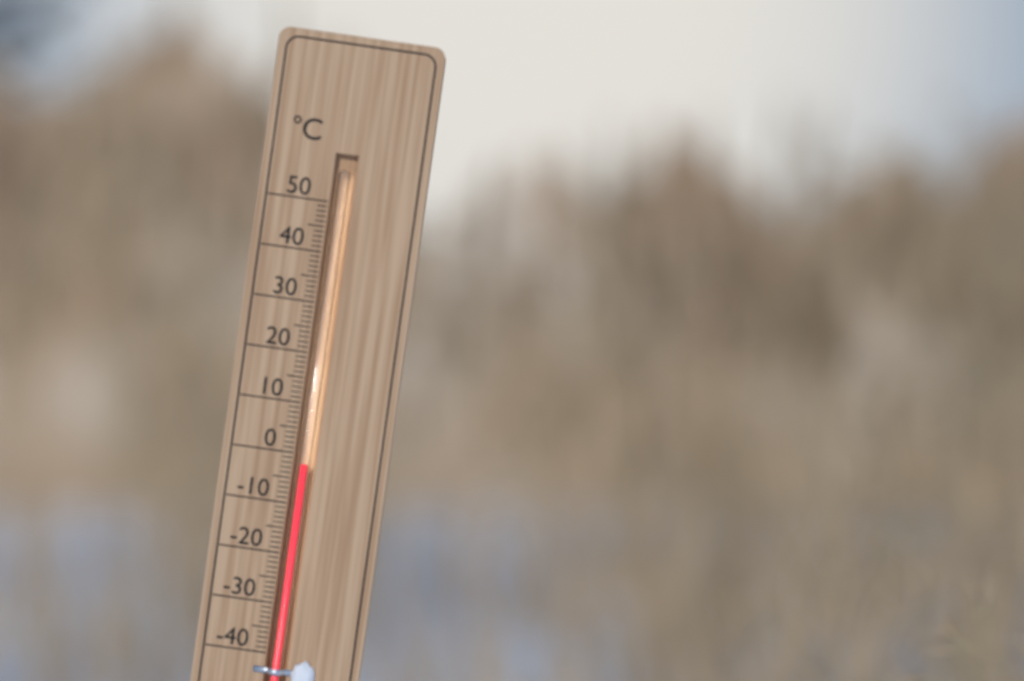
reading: -2 °C
